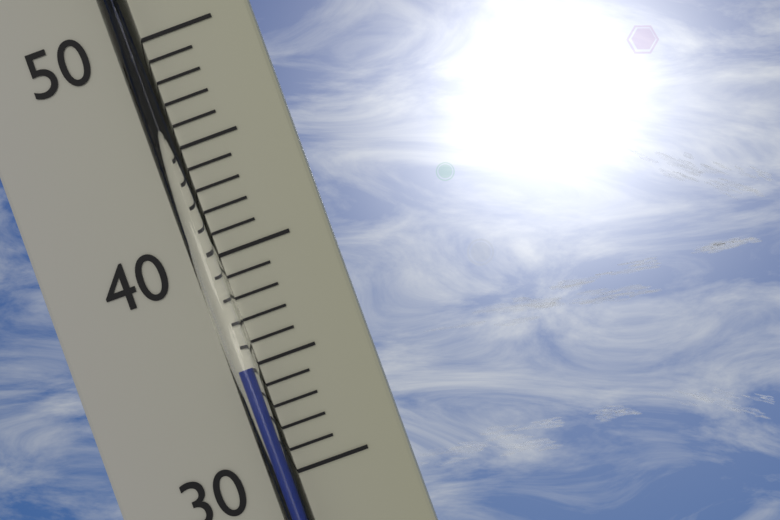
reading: 35 (no unit)
